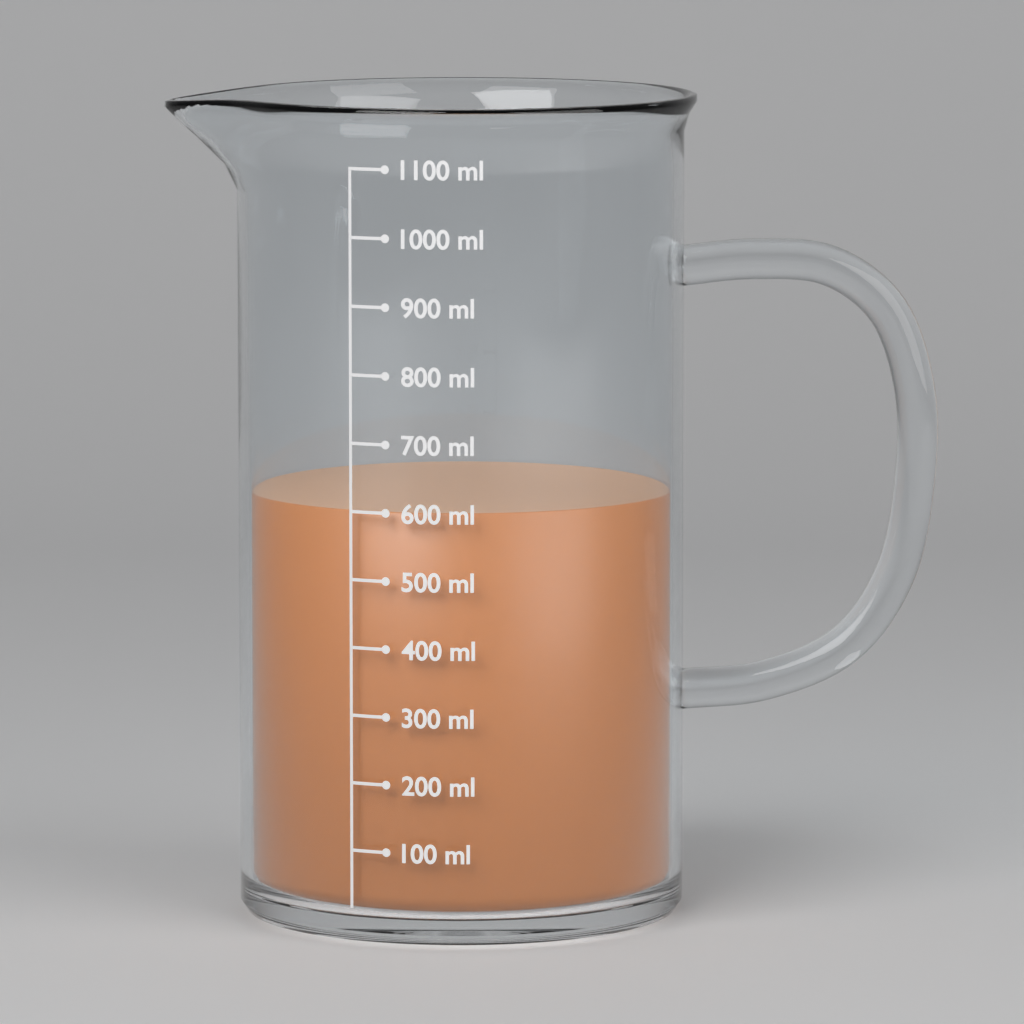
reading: 600 ml
